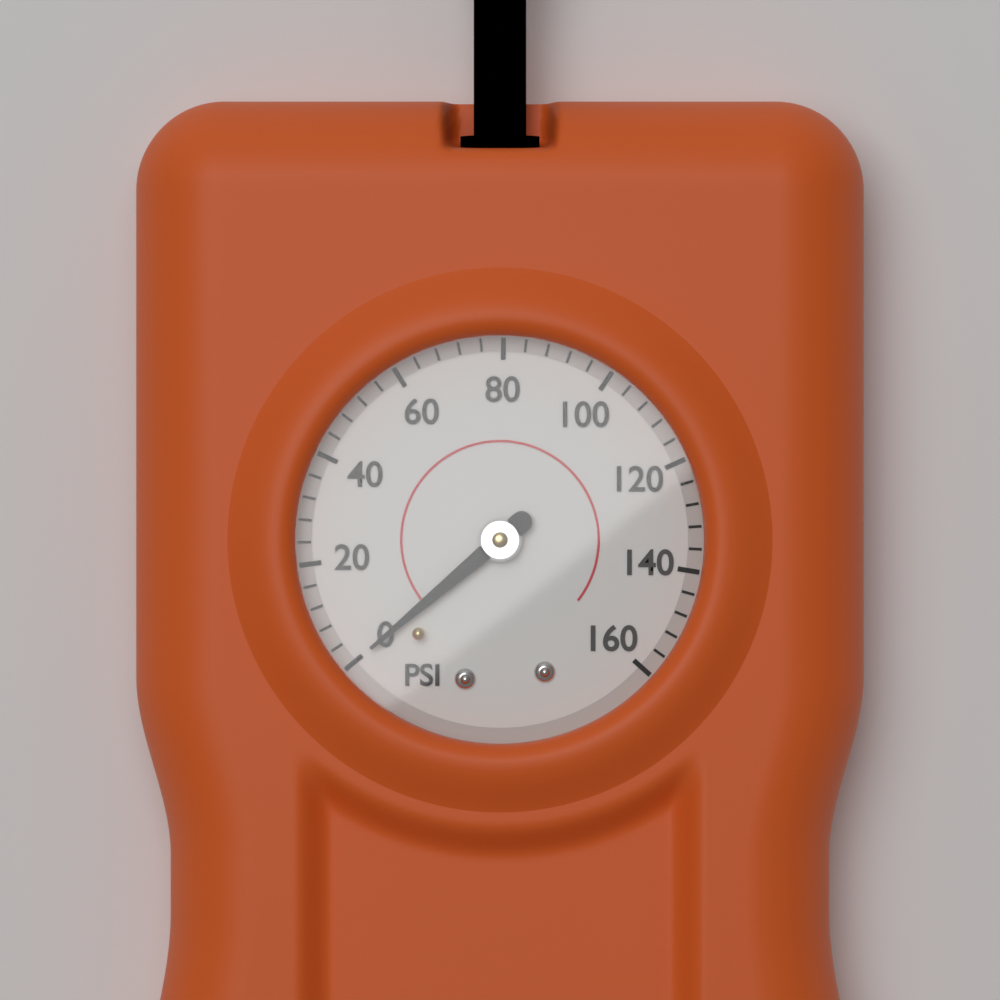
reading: 0 psi
